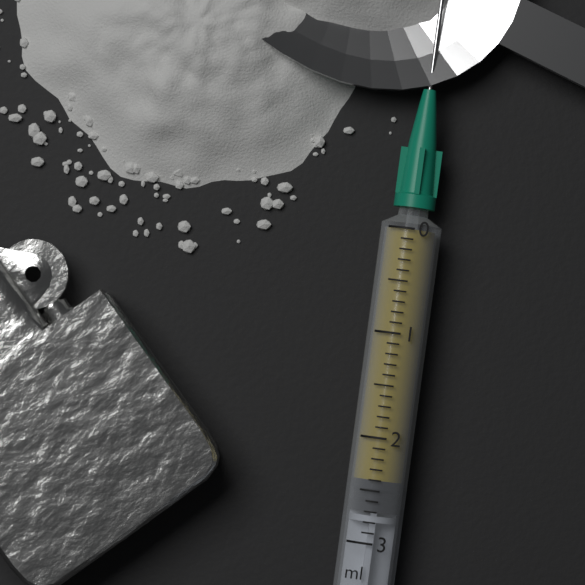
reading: 2.4 ml
